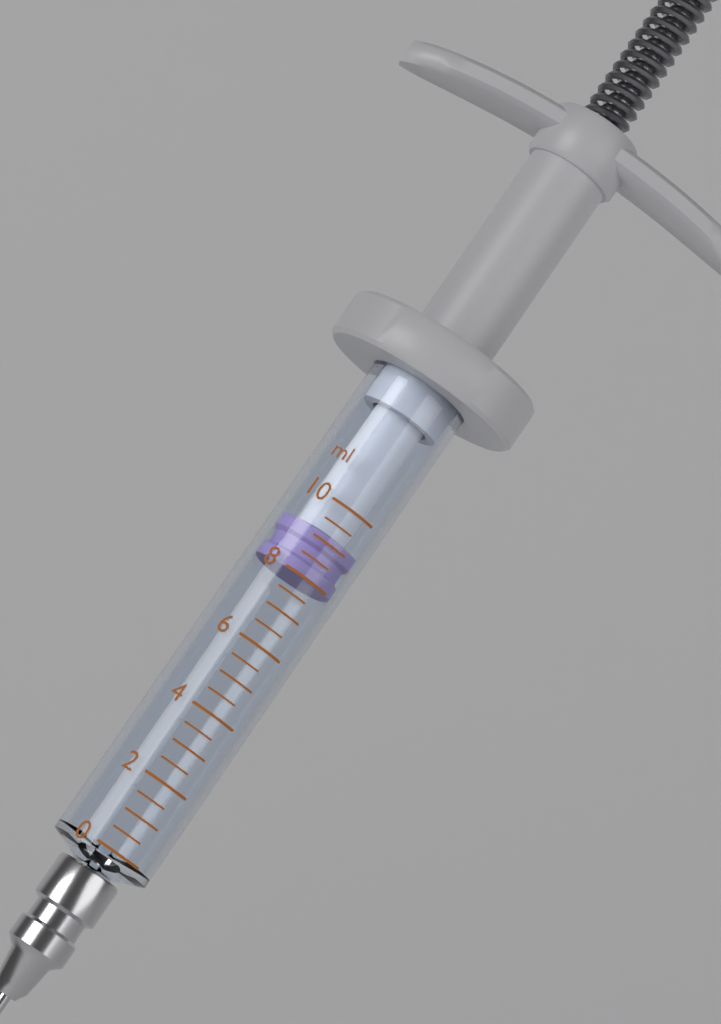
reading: 8.0 ml
